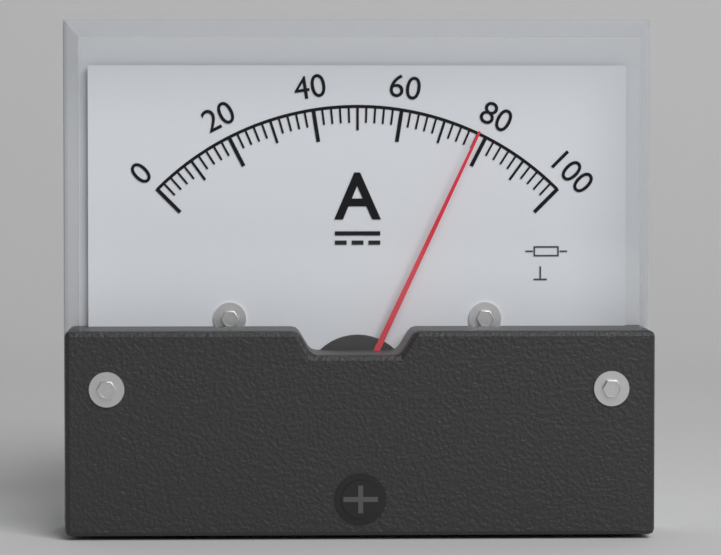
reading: 78 A
